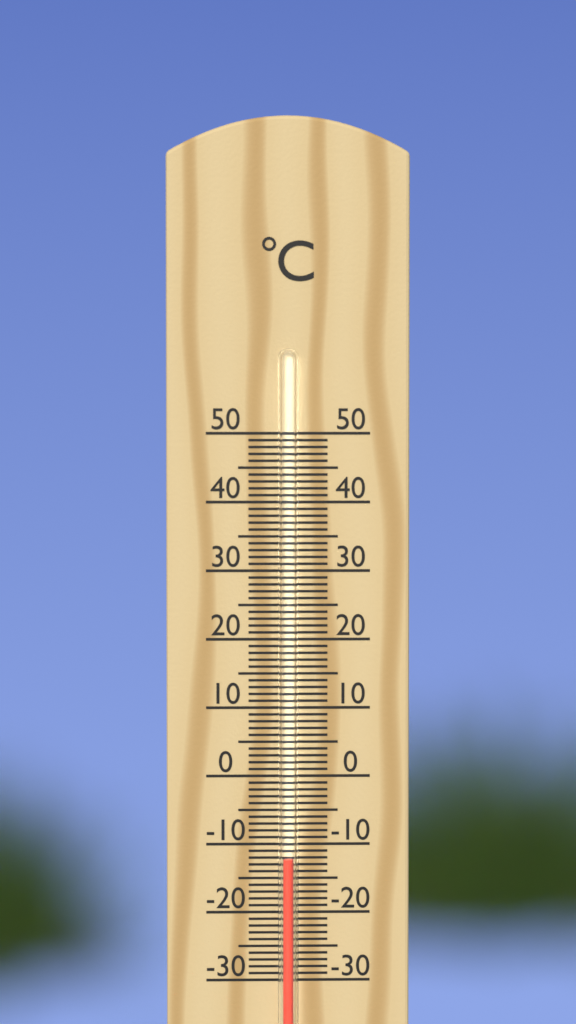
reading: -12 °C
